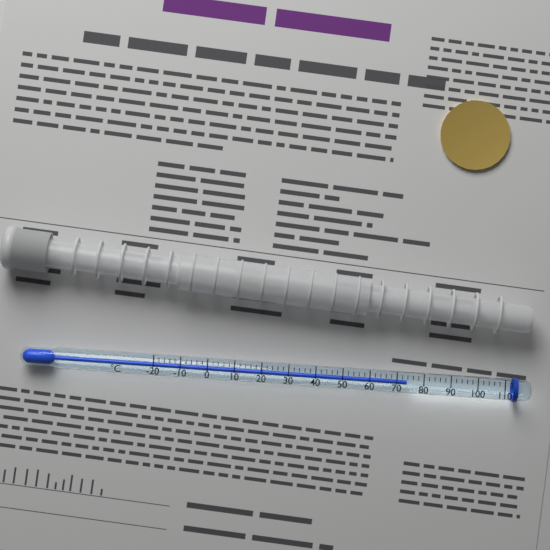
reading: 74 °C
